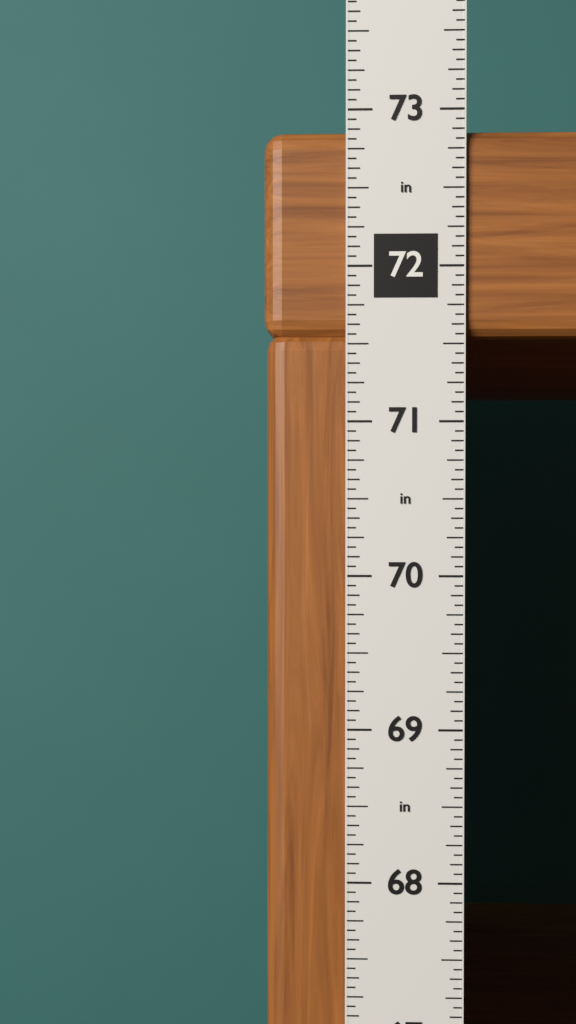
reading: 72.8750 in
